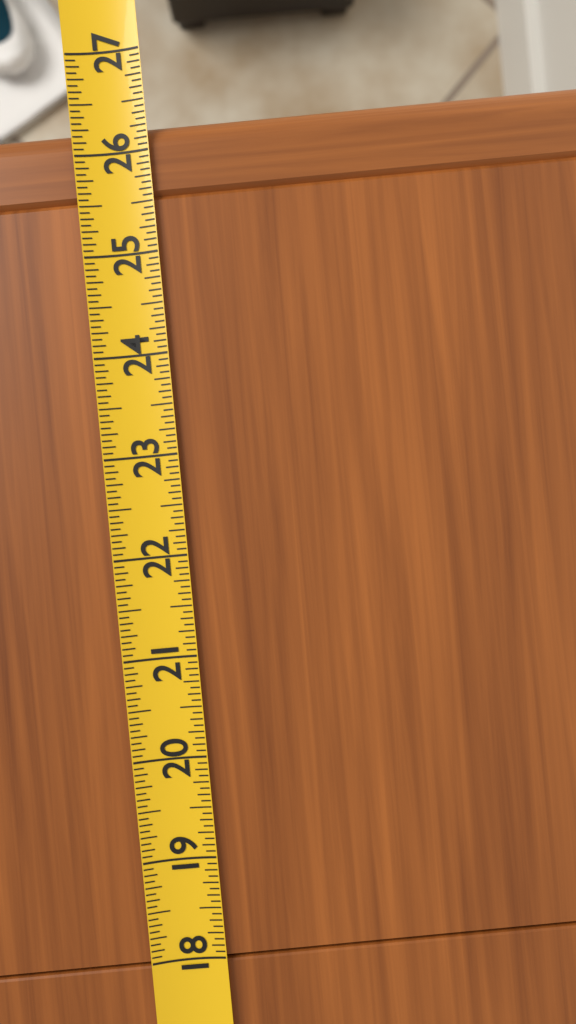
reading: 26.3125 (no unit)
